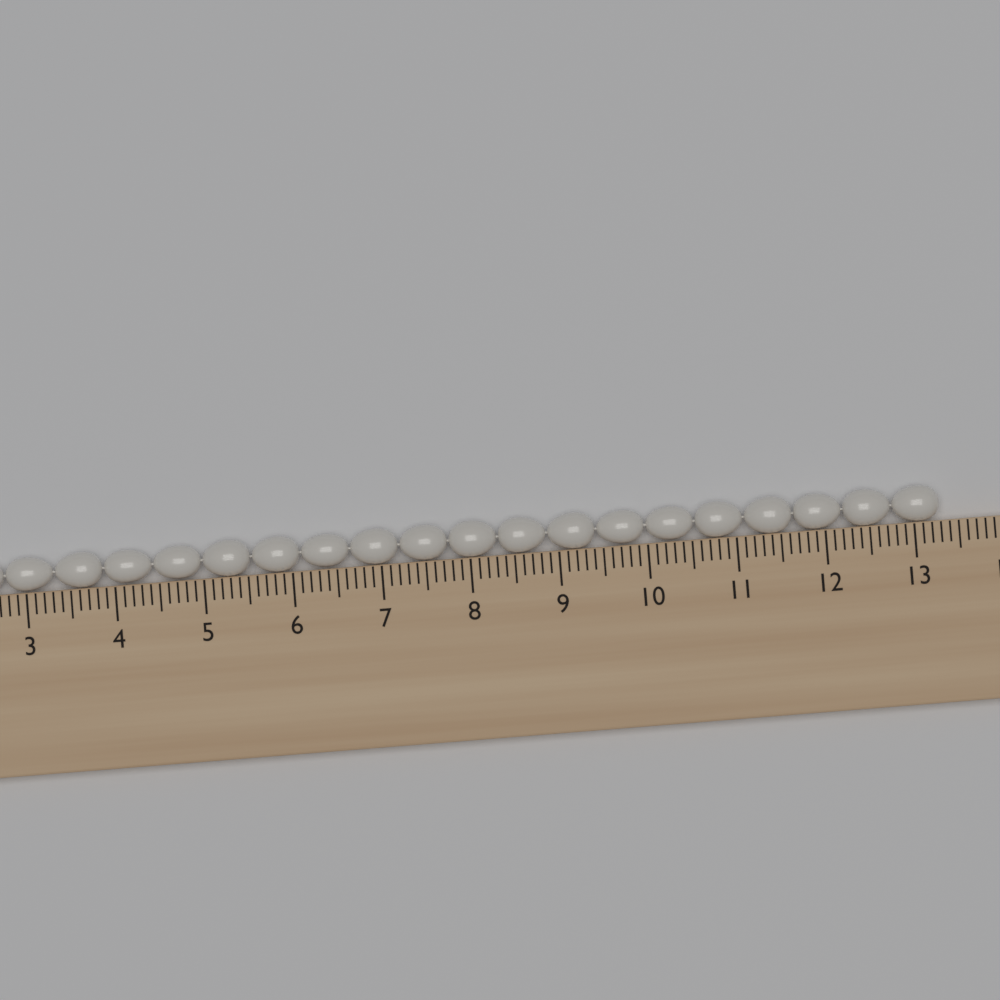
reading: 13.3 cm
